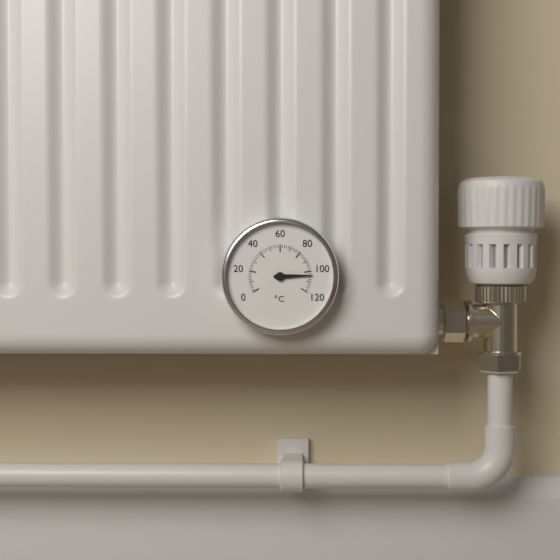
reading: 104 °C
